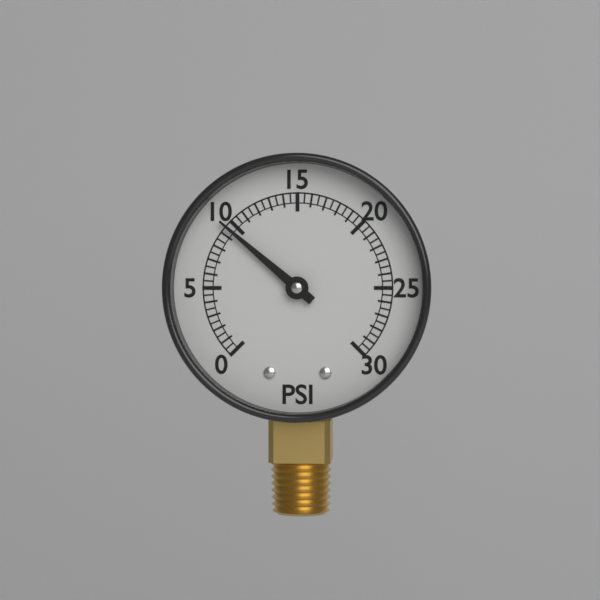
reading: 9.5 psi
